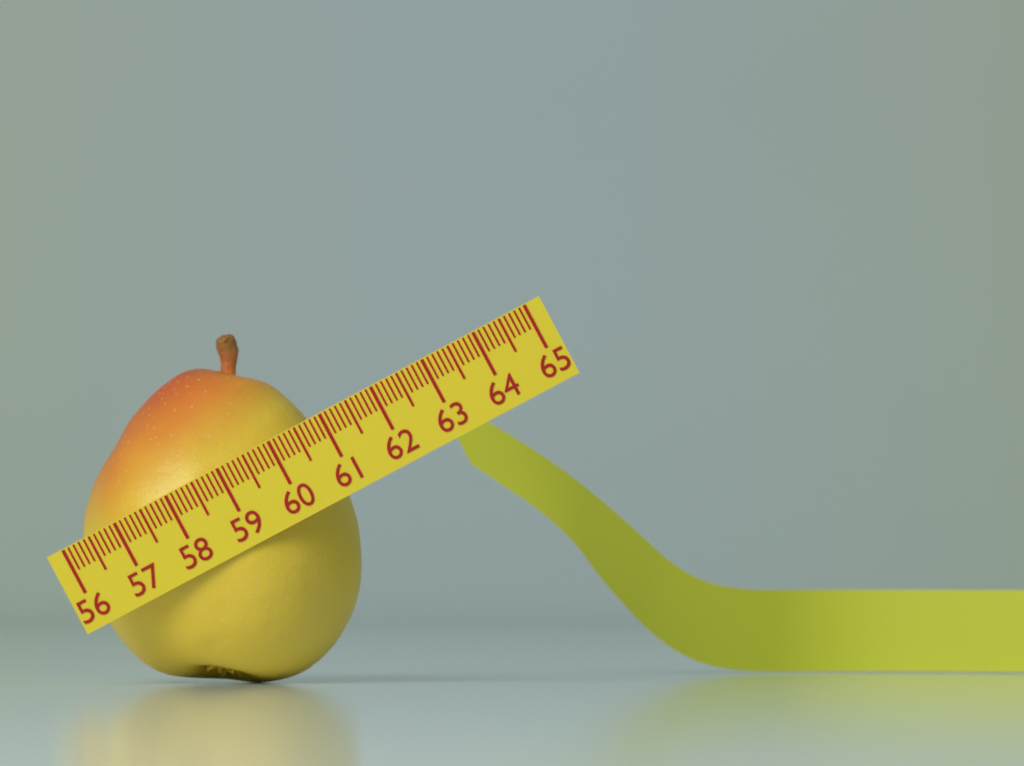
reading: 60.8 (no unit)
